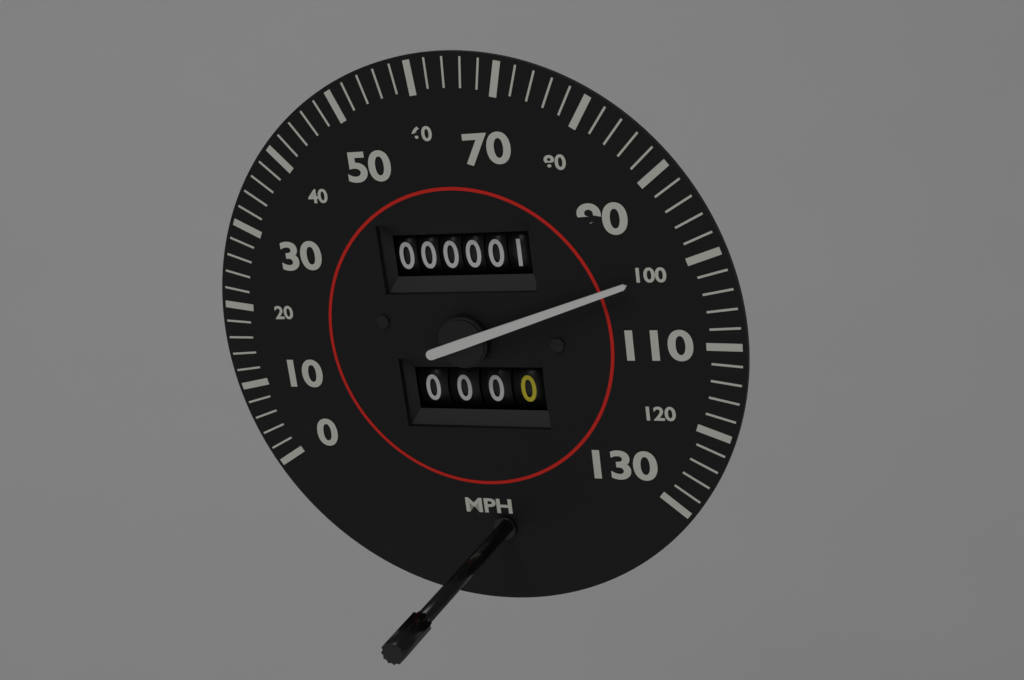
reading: 100 mph
